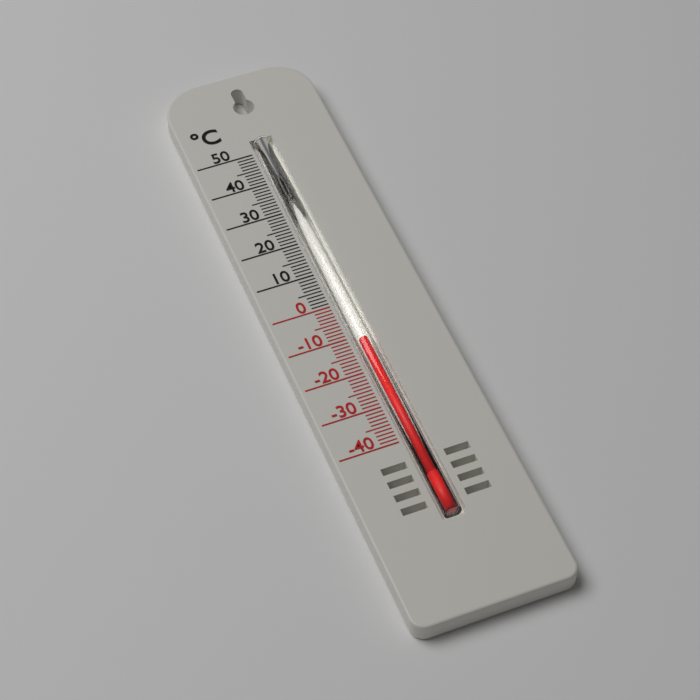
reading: -11 °C
